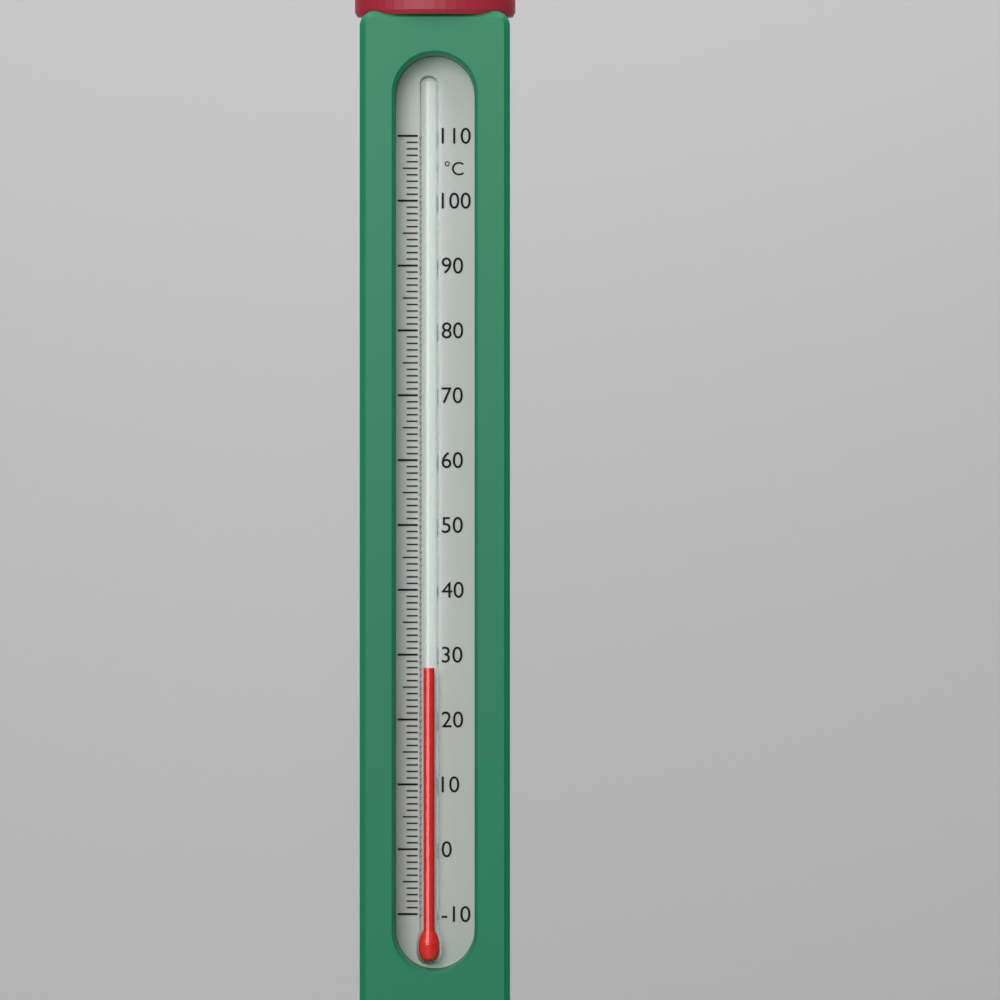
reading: 28 °C
